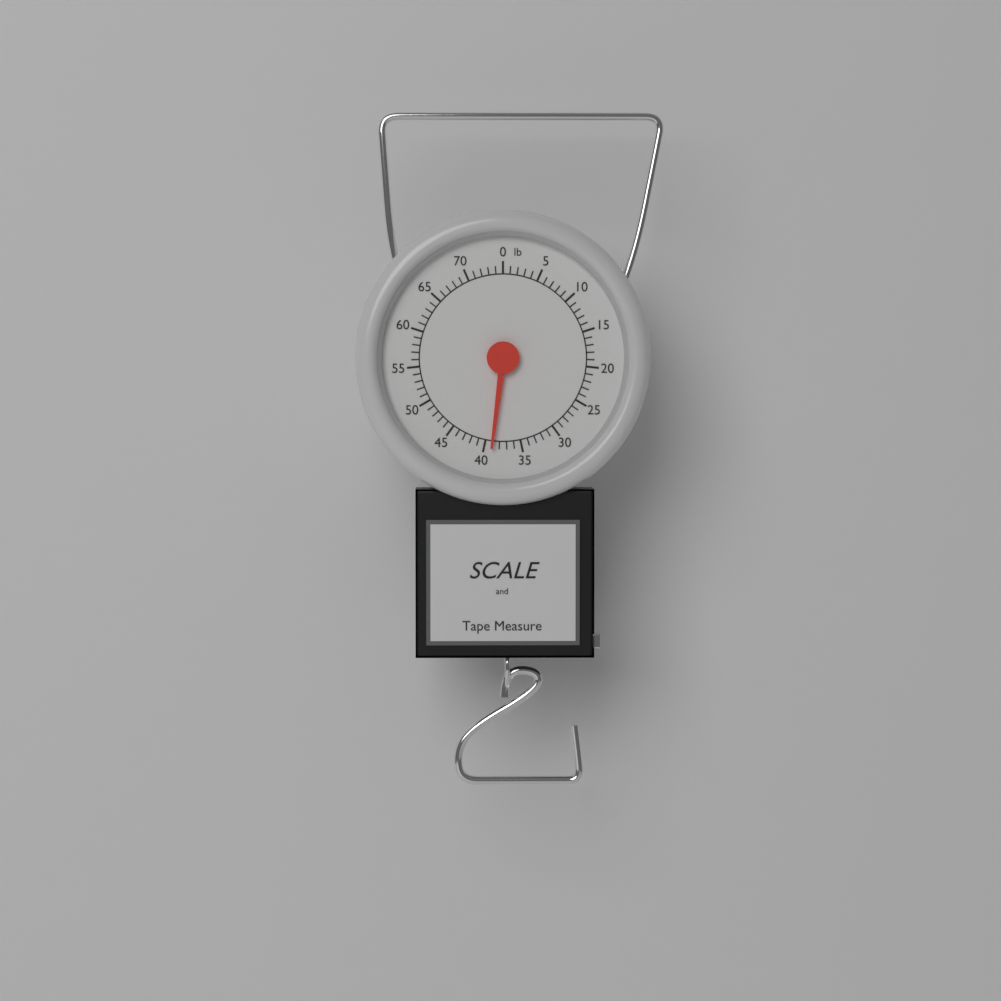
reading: 39 lb
